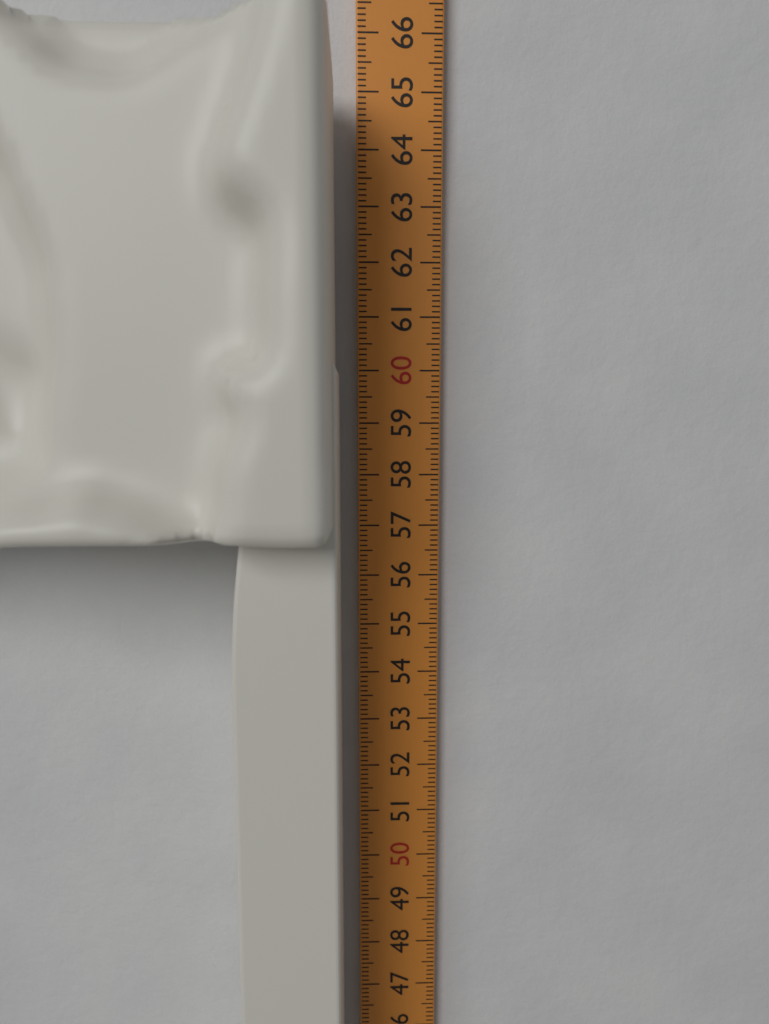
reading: 60.0 cm
